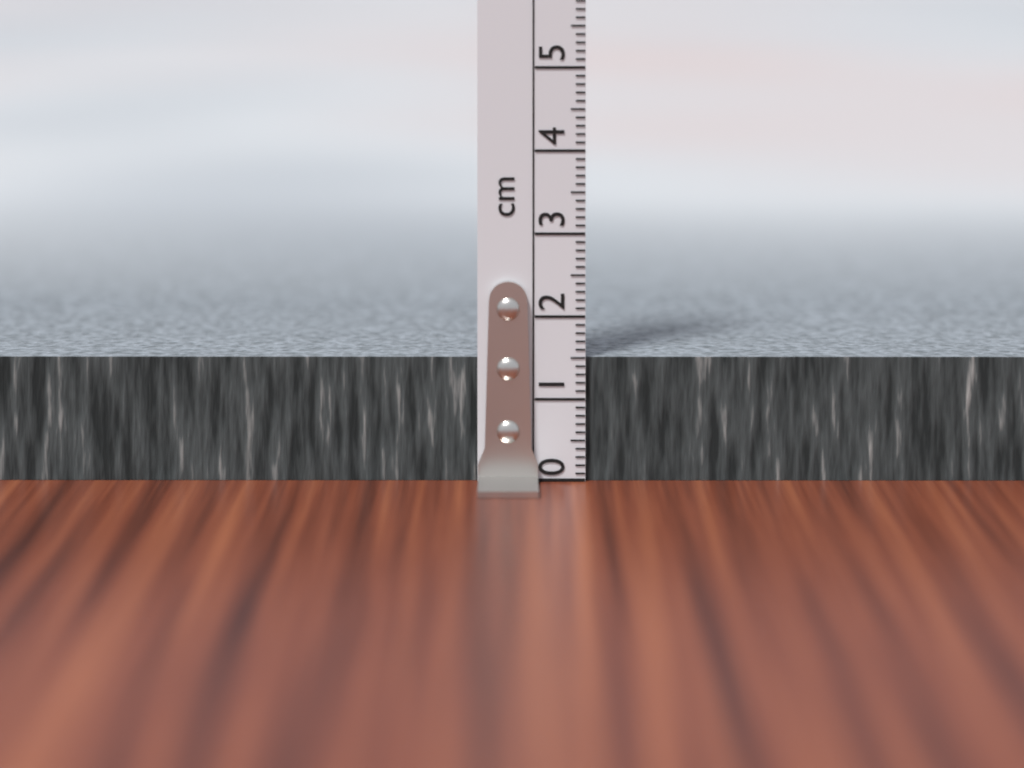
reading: 1.5 cm
